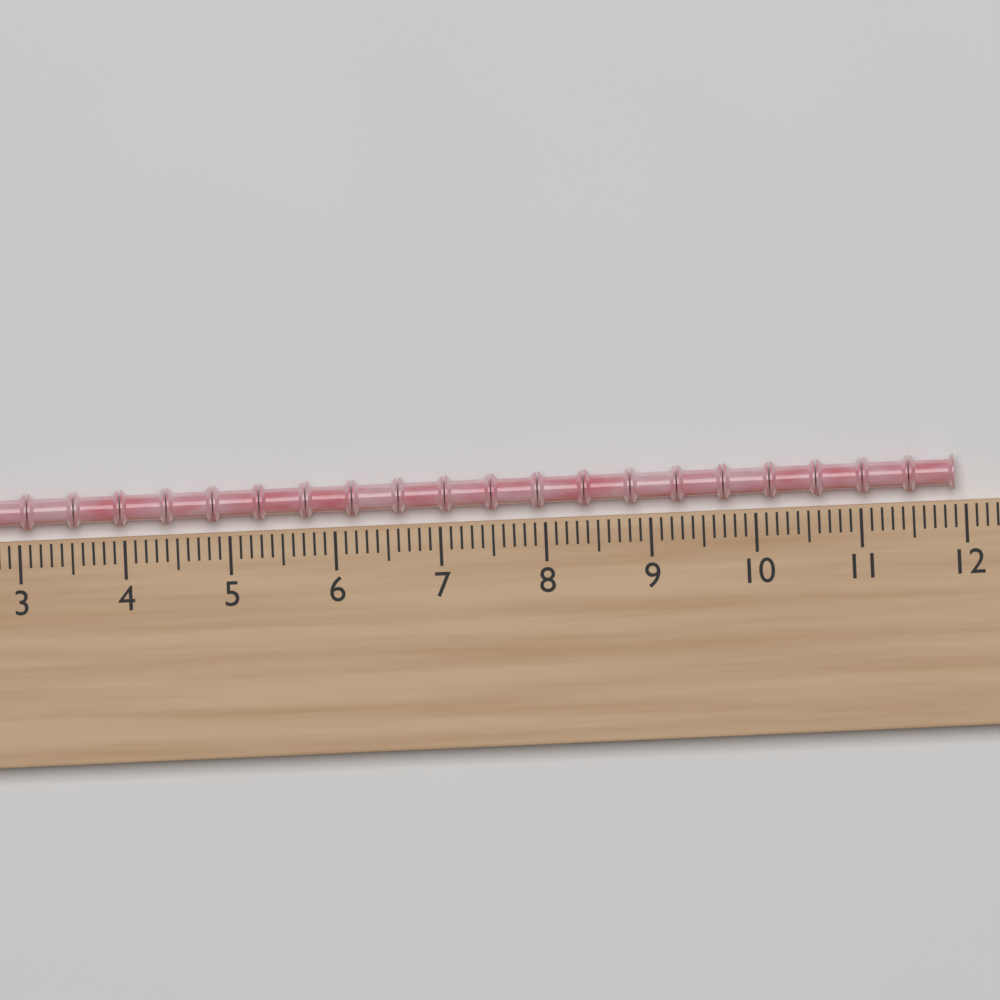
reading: 11.9 (no unit)
